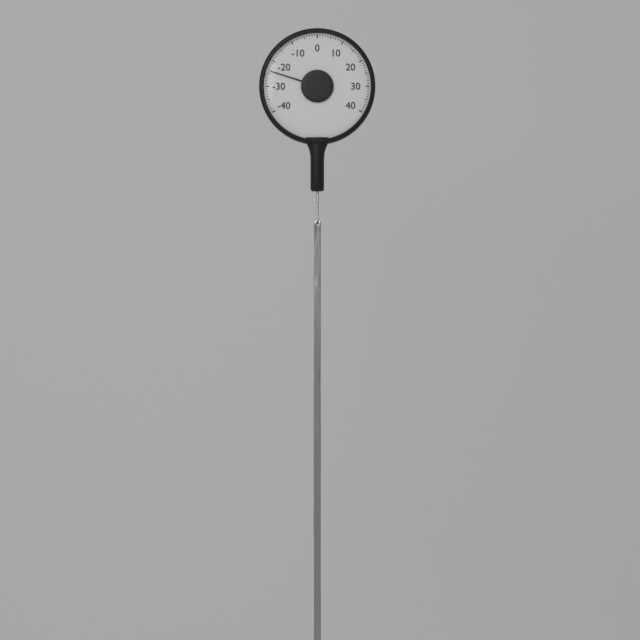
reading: -24 (no unit)
